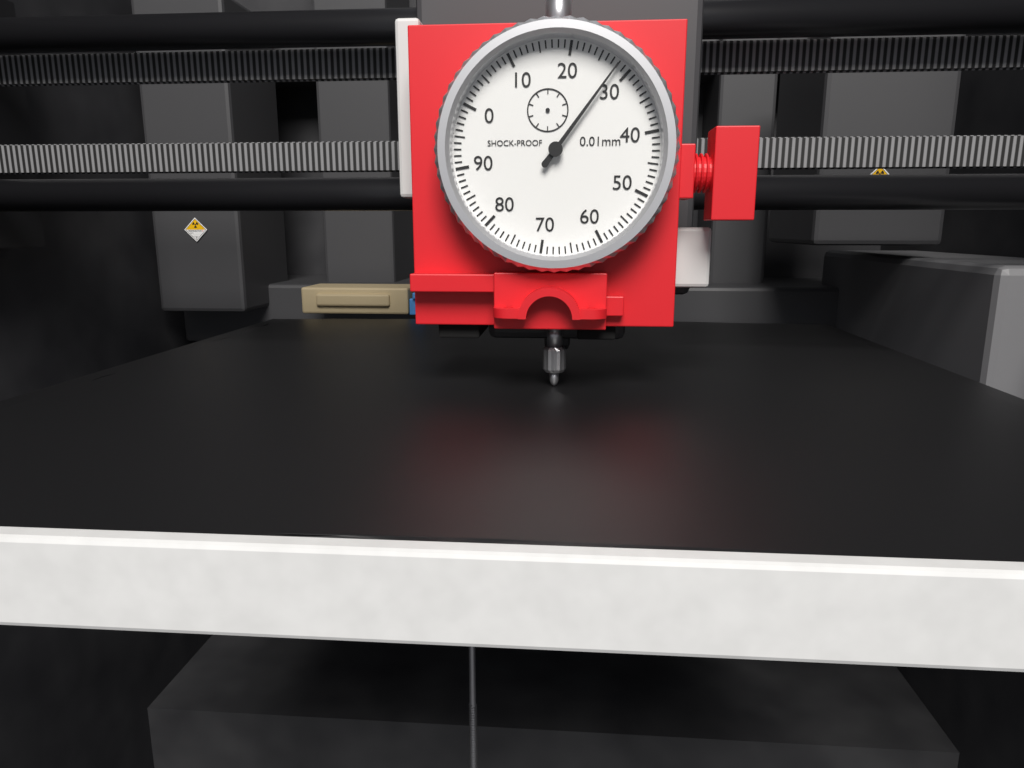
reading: 28 0.01mm
